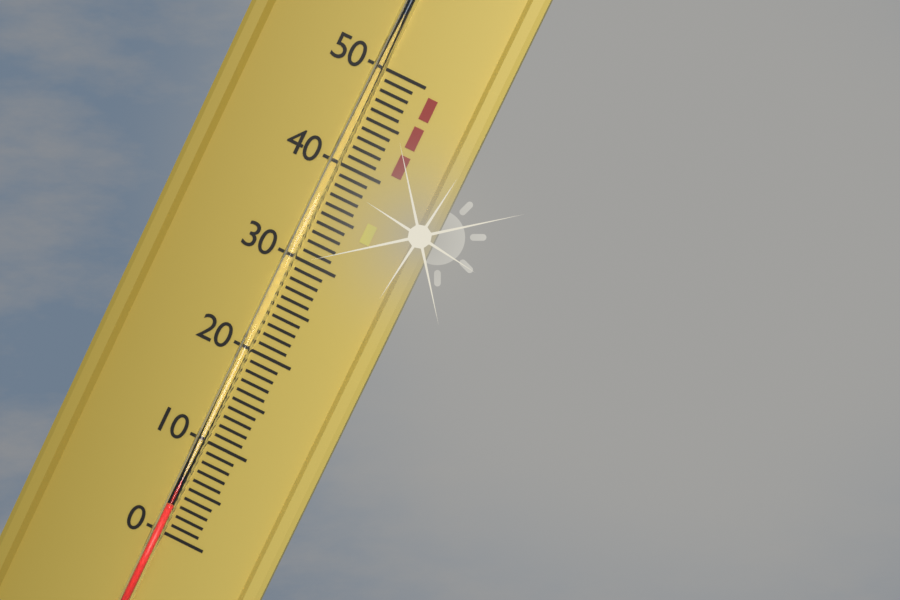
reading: 3 (no unit)
